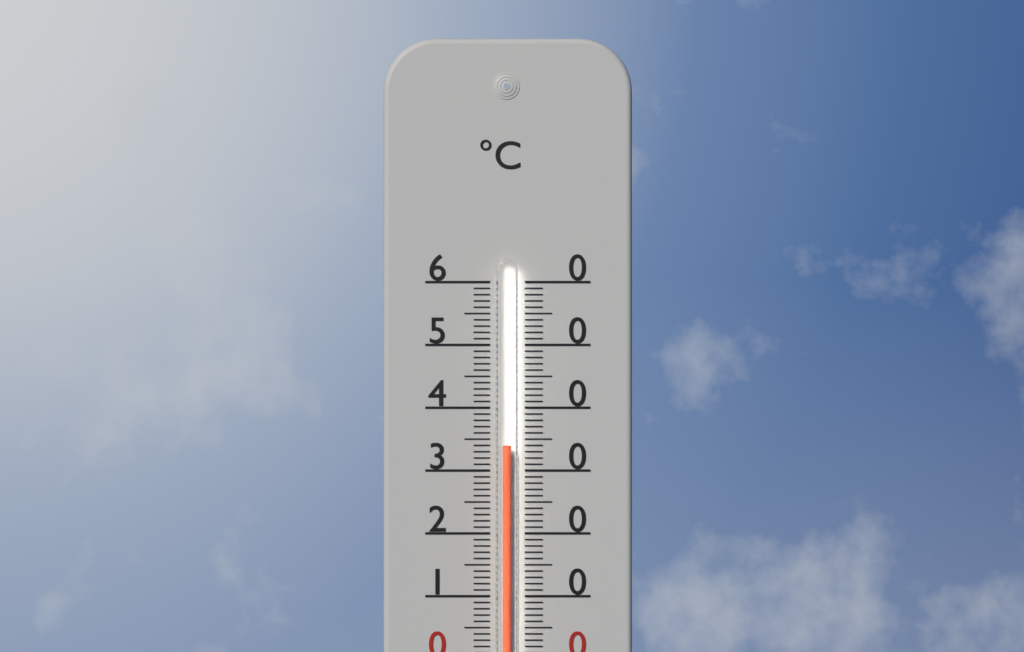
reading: 34 °C
